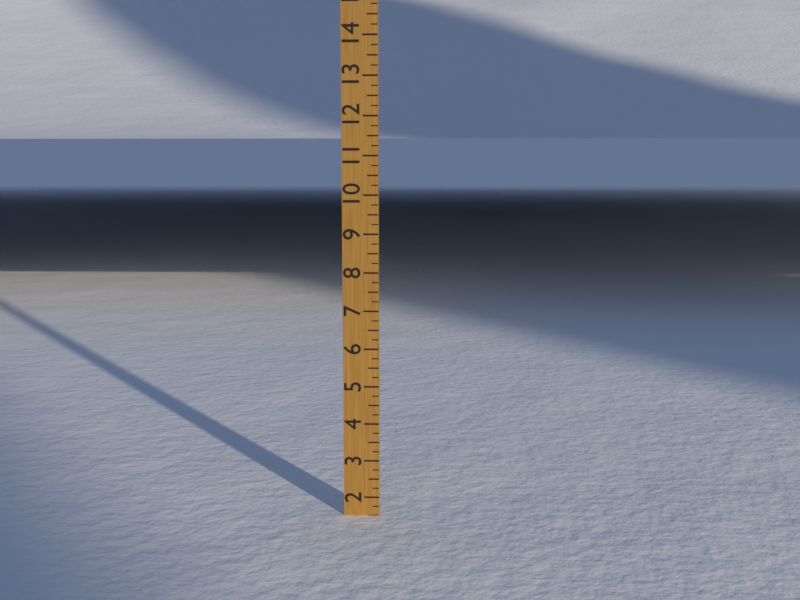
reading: 1.50 (no unit)
